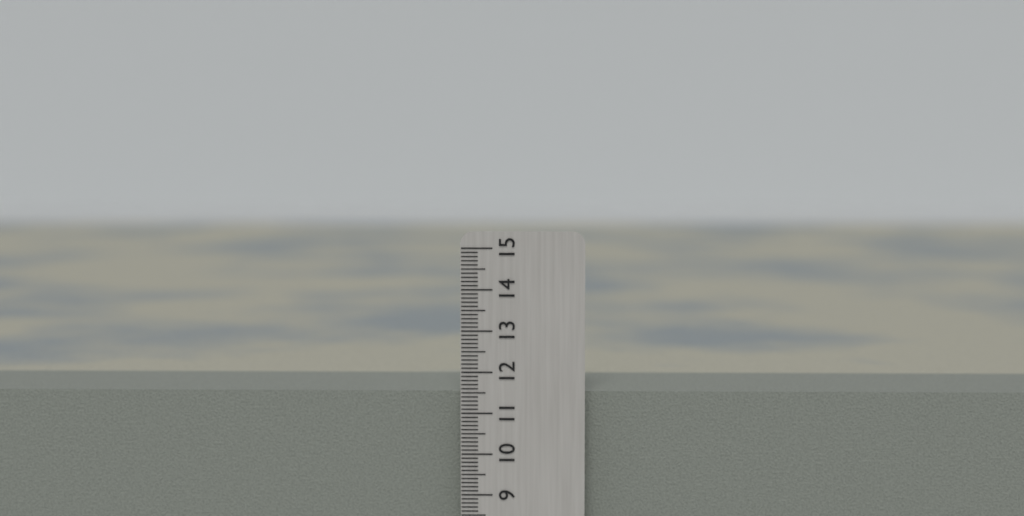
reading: 11.5 cm
